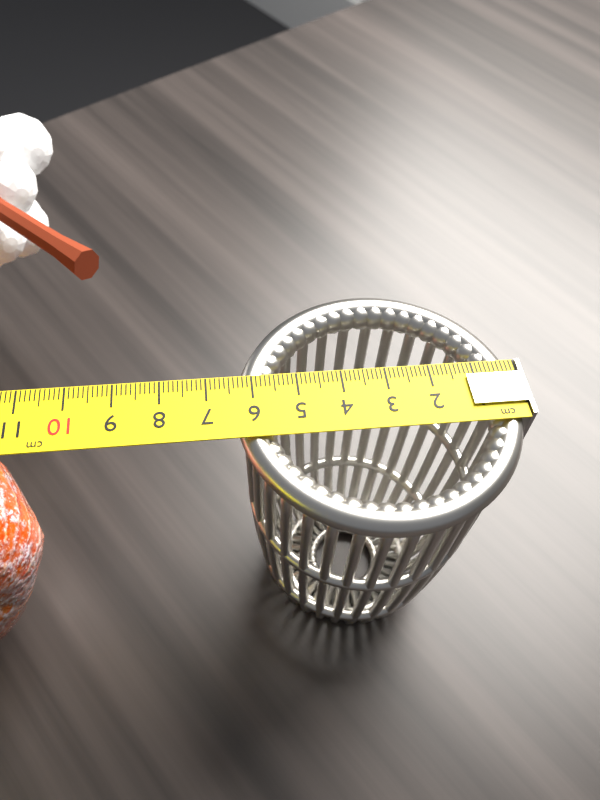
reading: 6.4 cm
